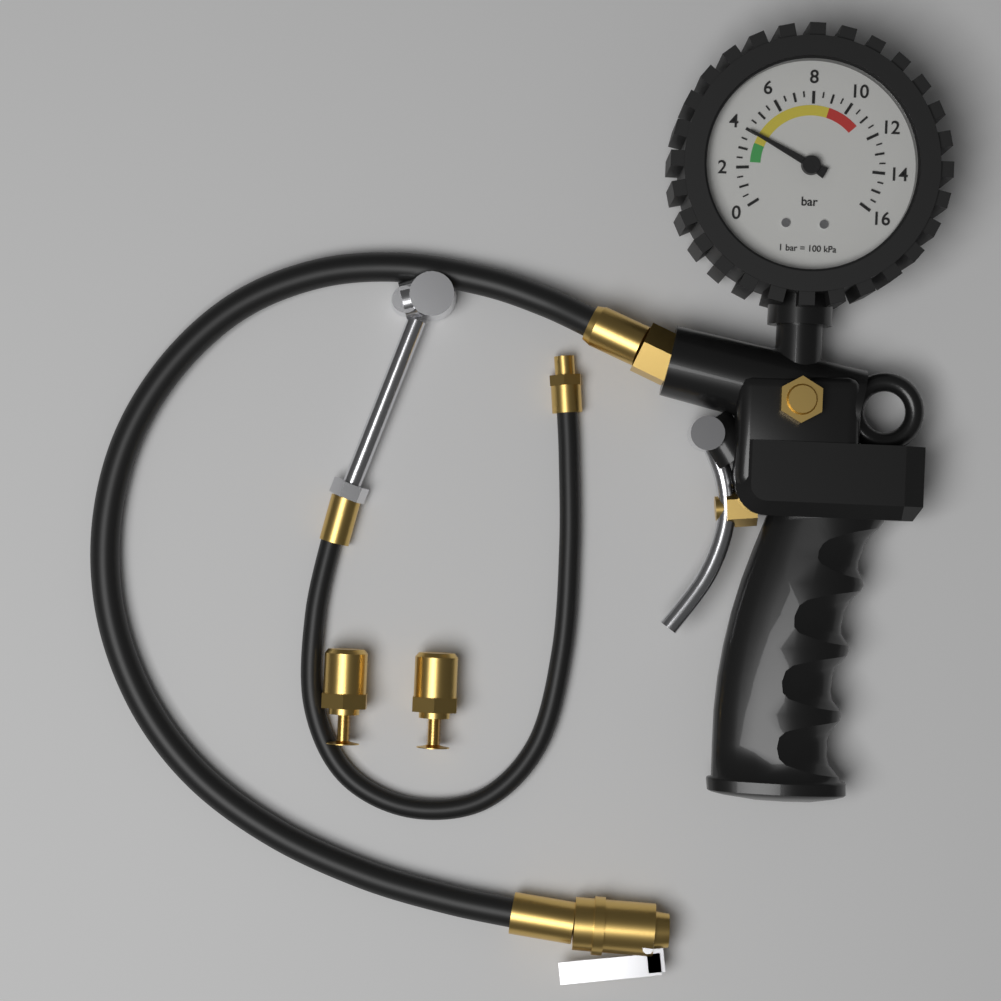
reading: 4.0 bar
